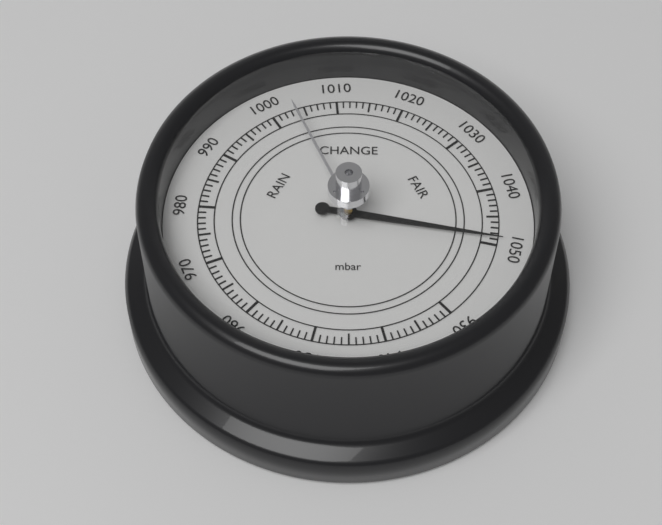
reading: 1049 mbar
